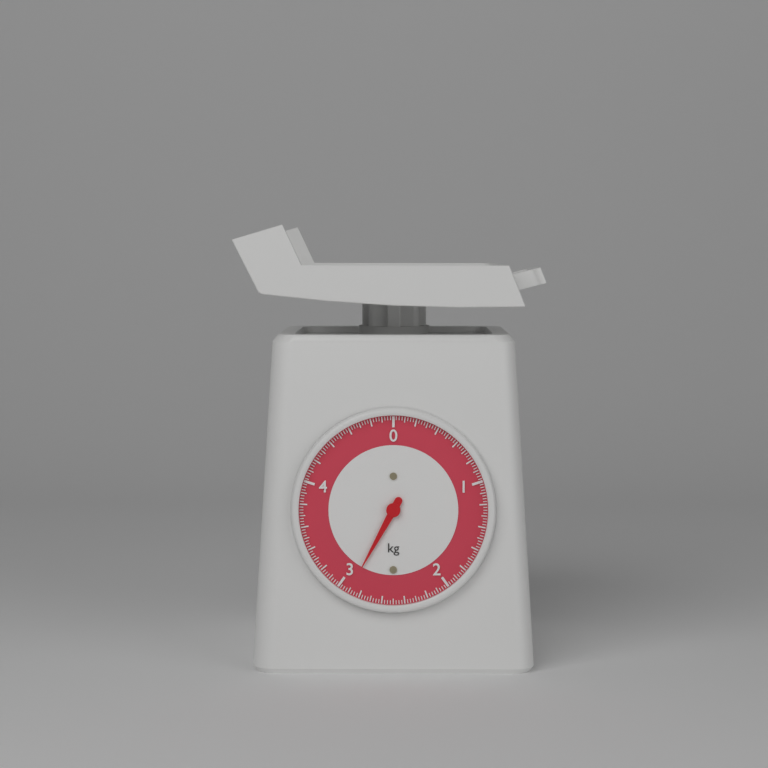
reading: 2.900 kg
